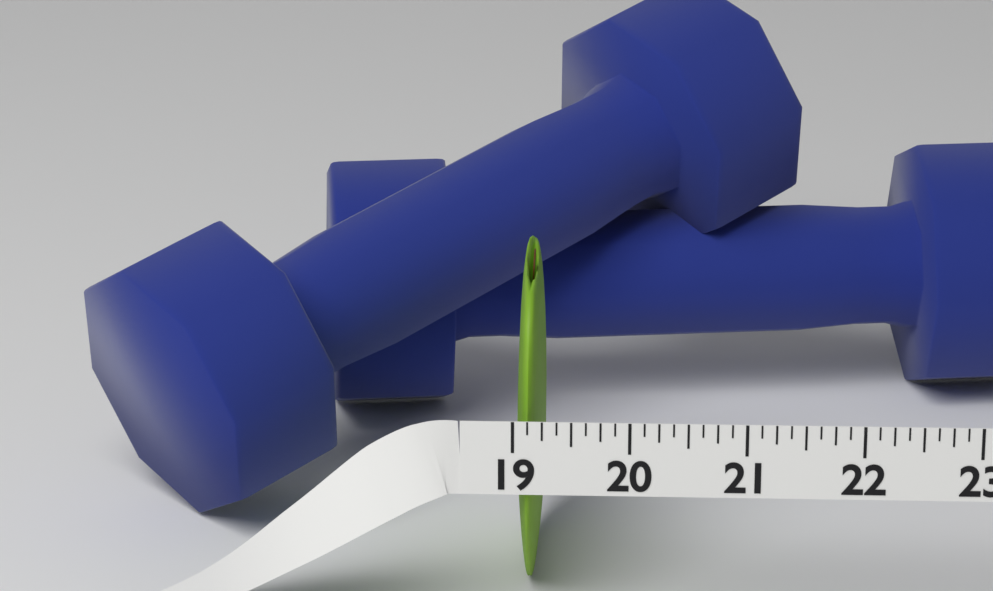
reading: 19.250 (no unit)
